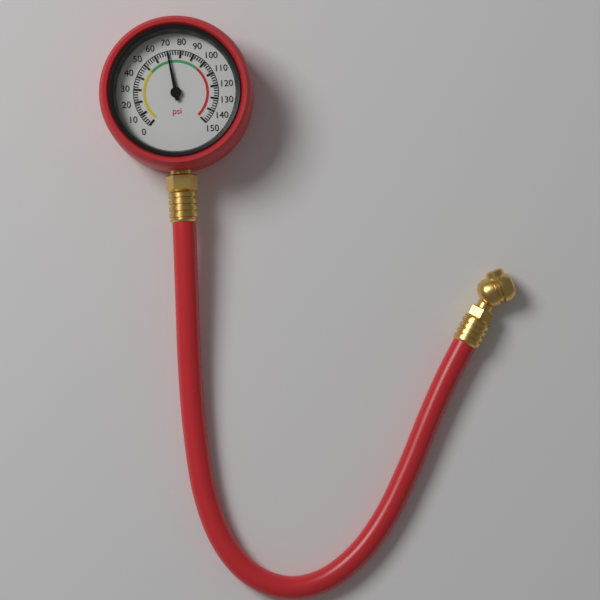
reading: 70 psi
